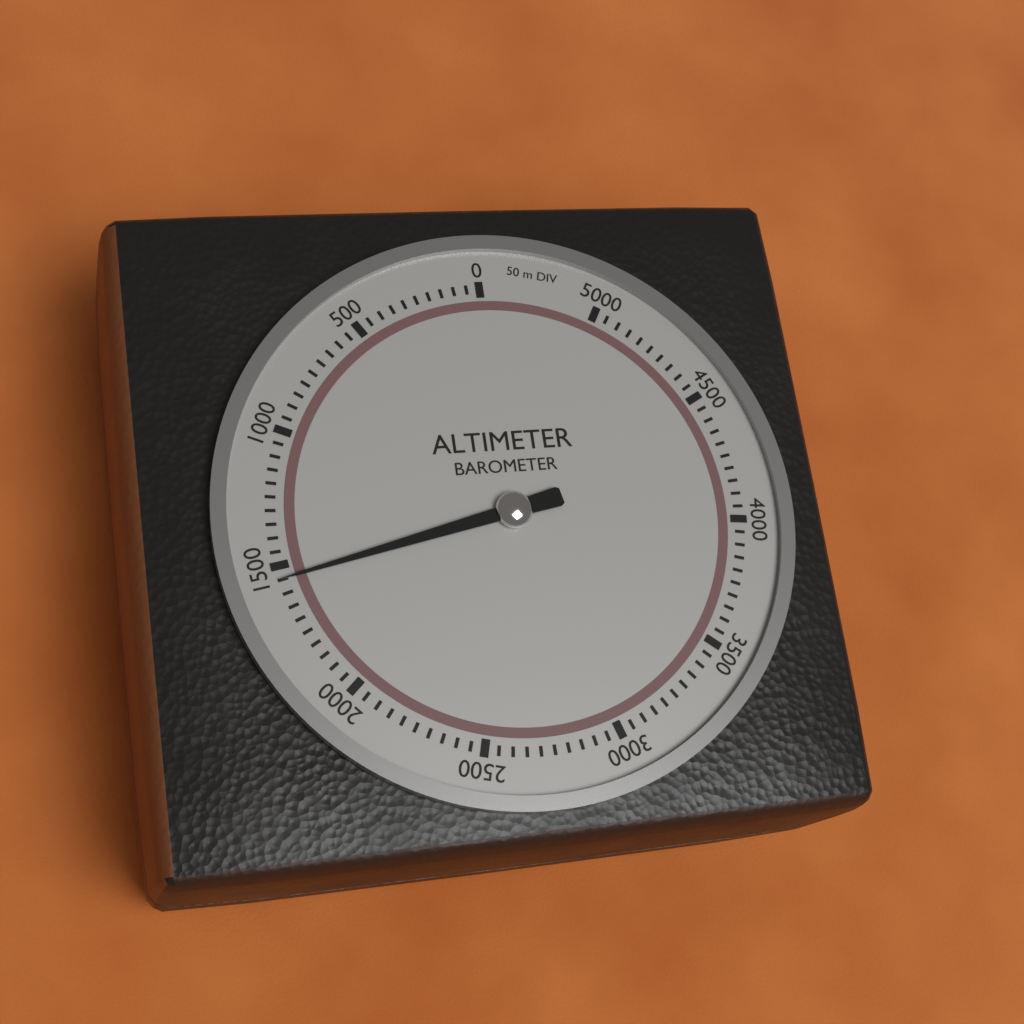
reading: 1550 m
